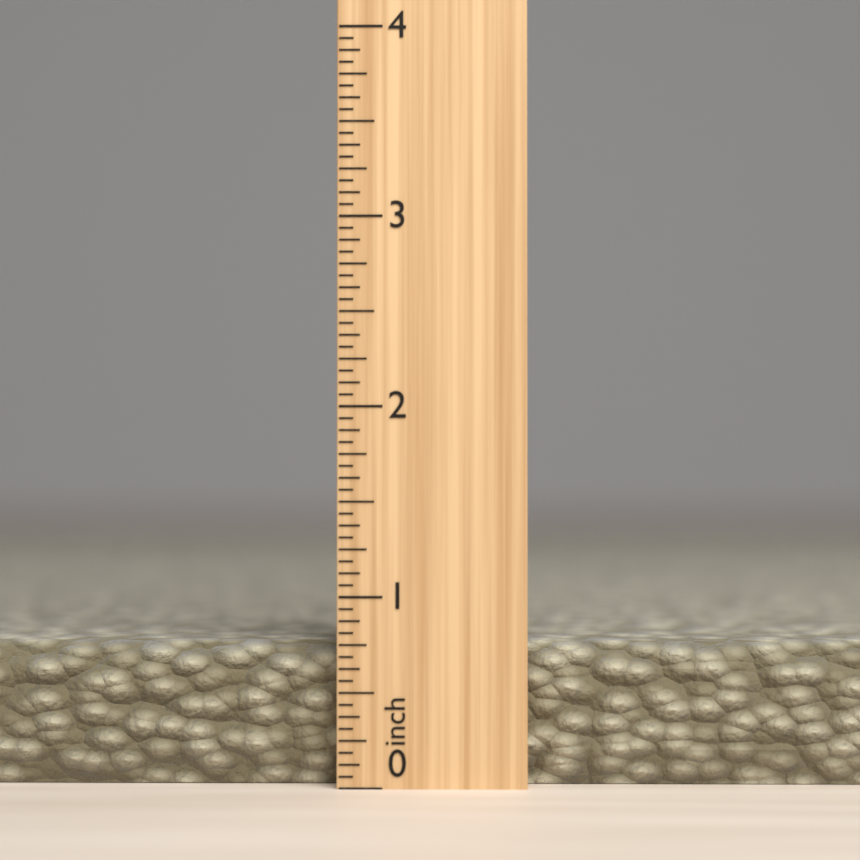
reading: 0.7500 inch
